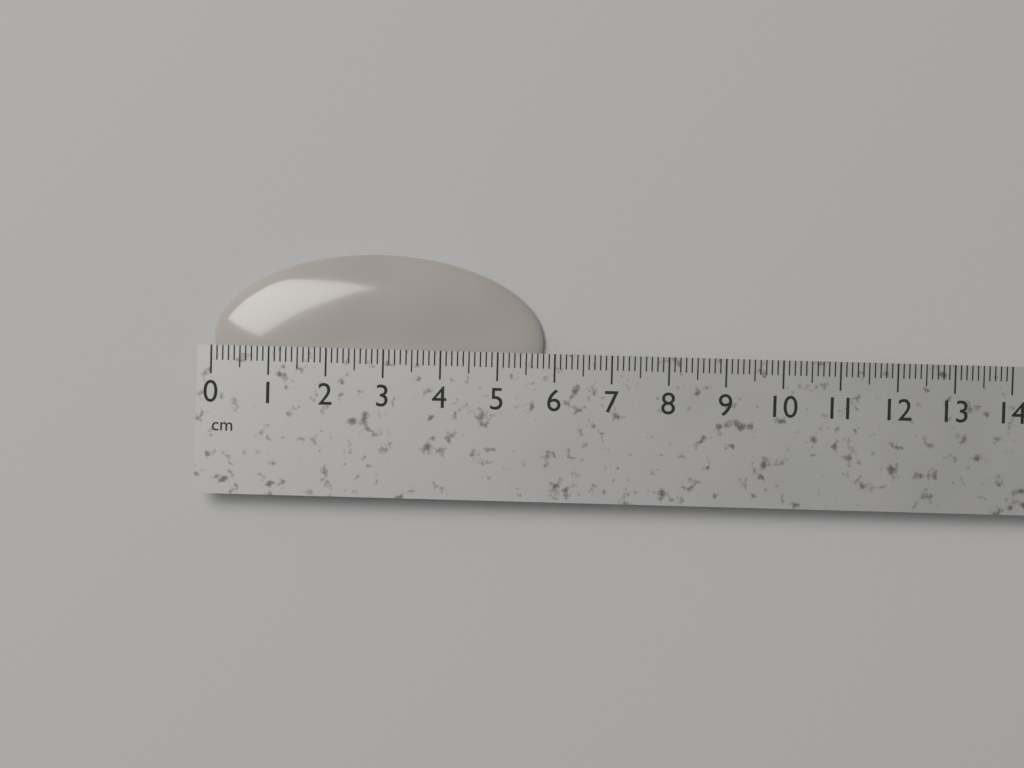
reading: 5.8 cm
